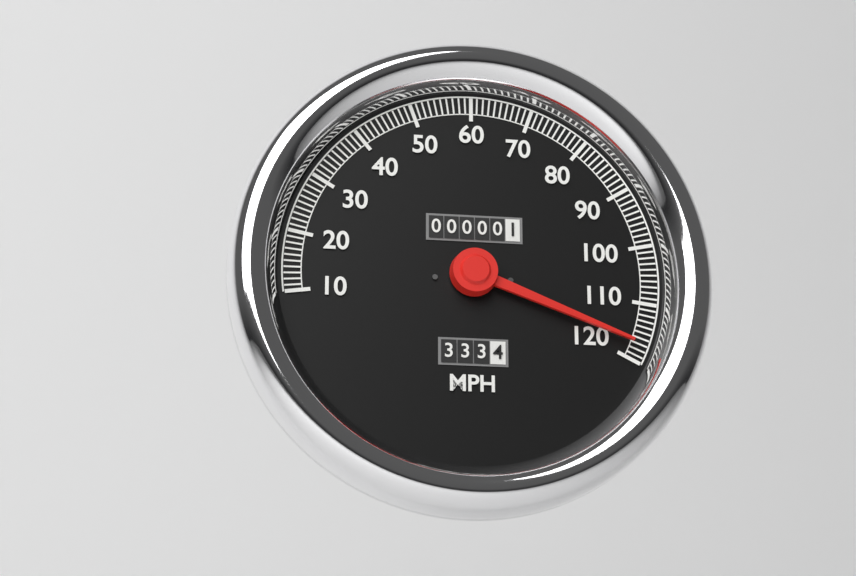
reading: 117 MPH
